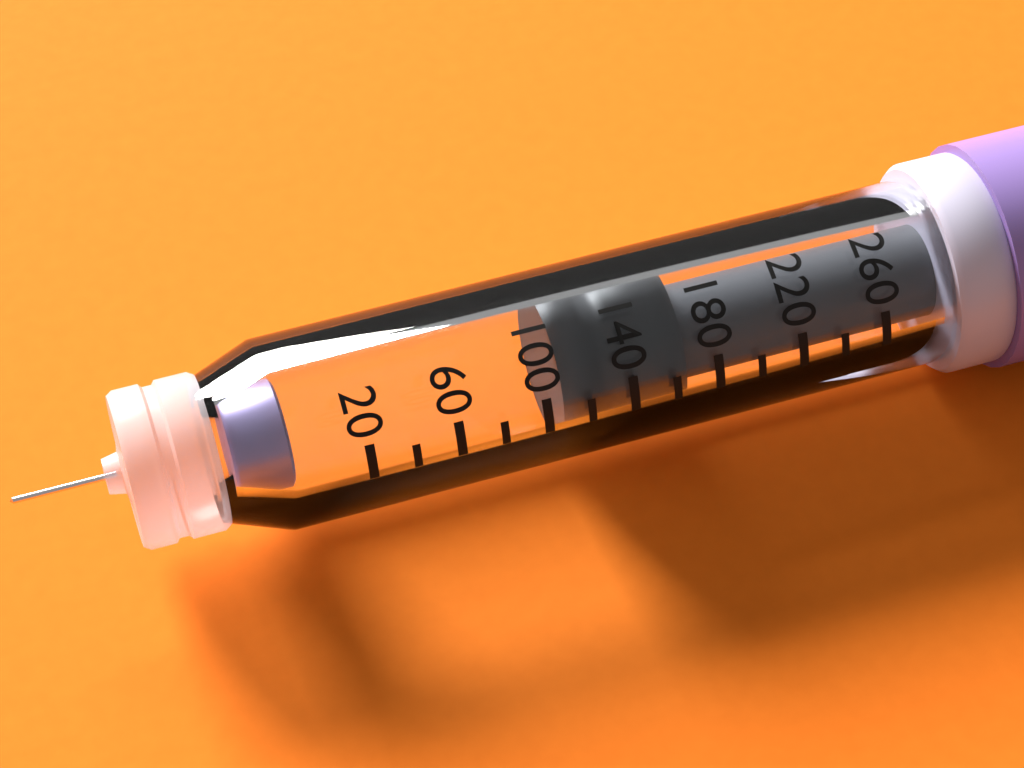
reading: 110 (no unit)
